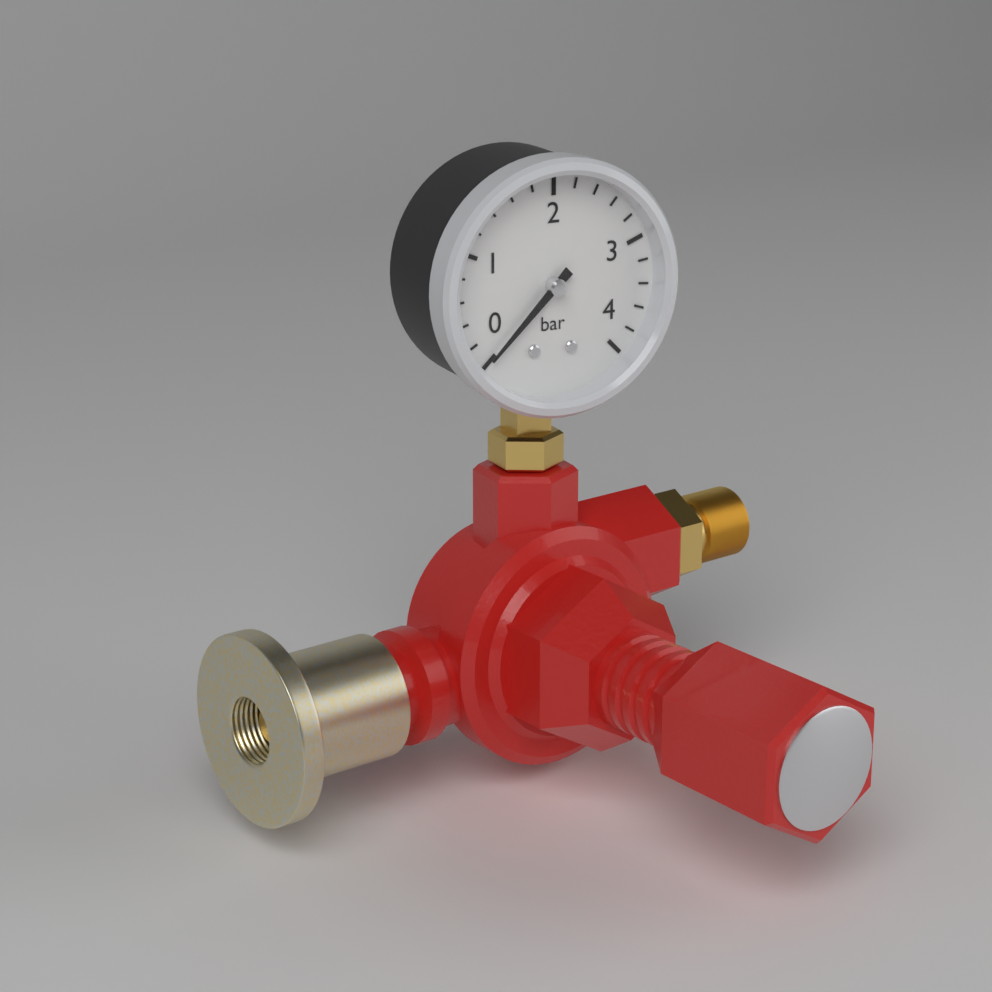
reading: 0.0 bar
